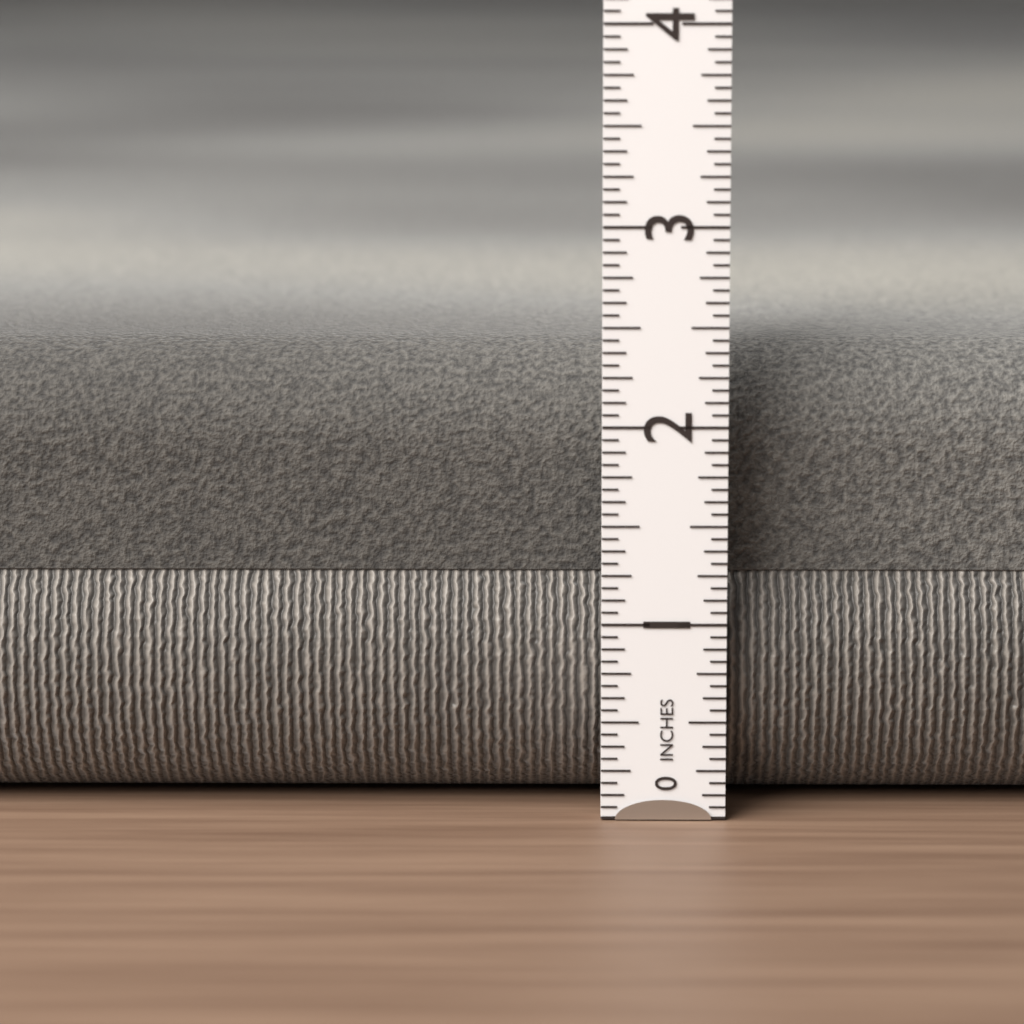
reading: 2.3750 in
